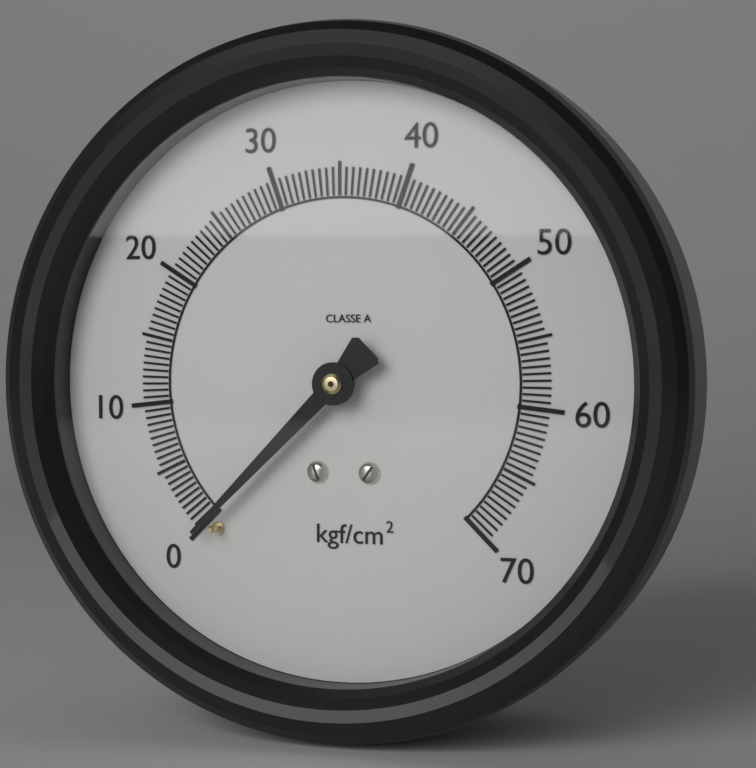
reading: 0.0 kgf/cm²
